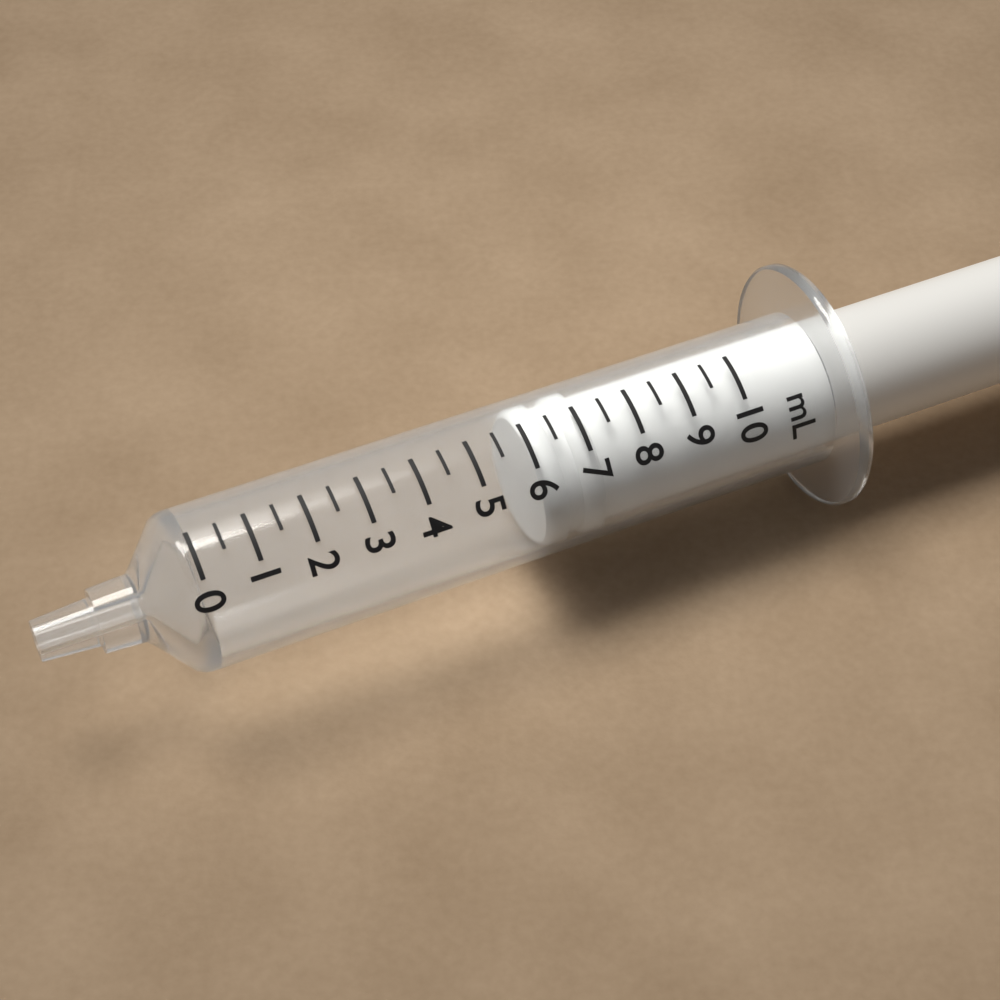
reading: 6.0 mL
